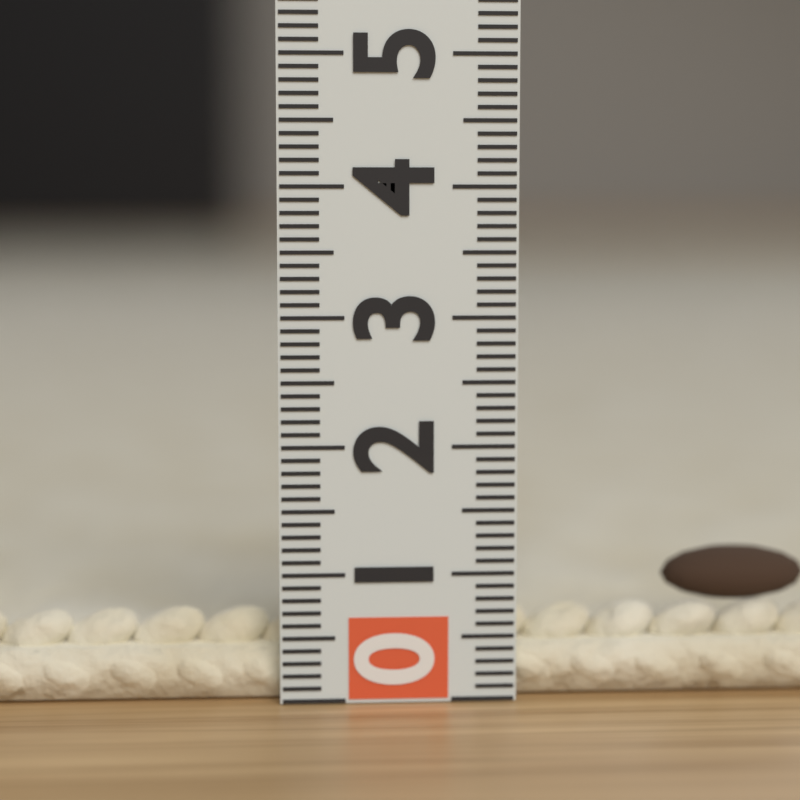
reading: 0.3 (no unit)
